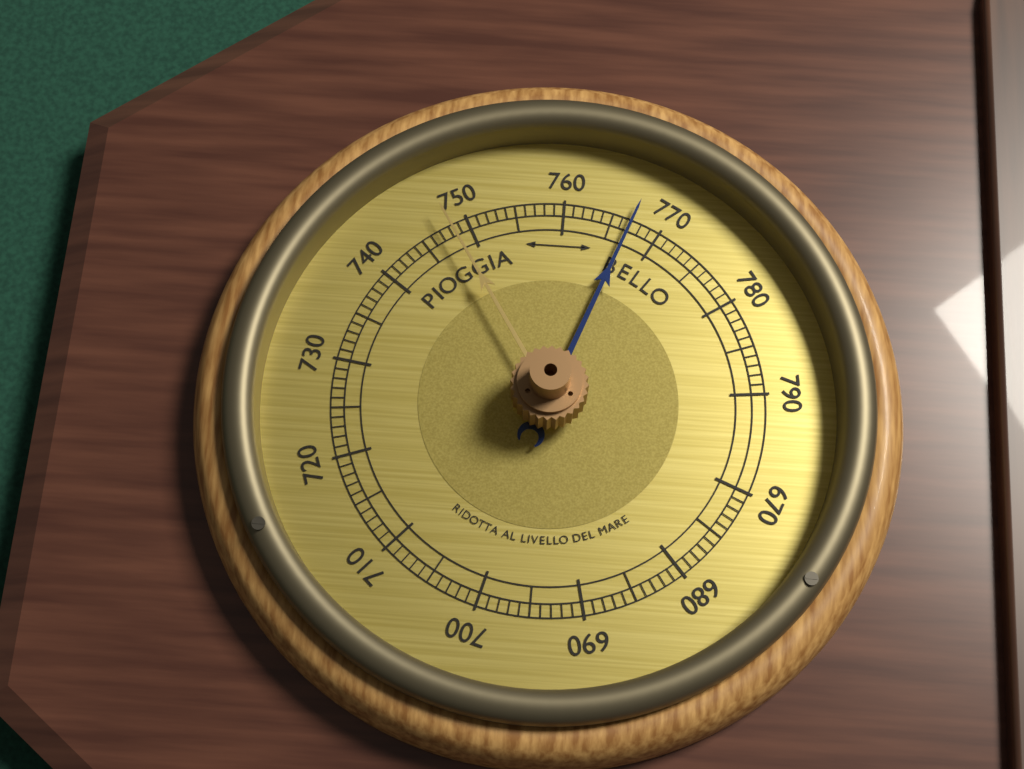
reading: 767 (no unit)
